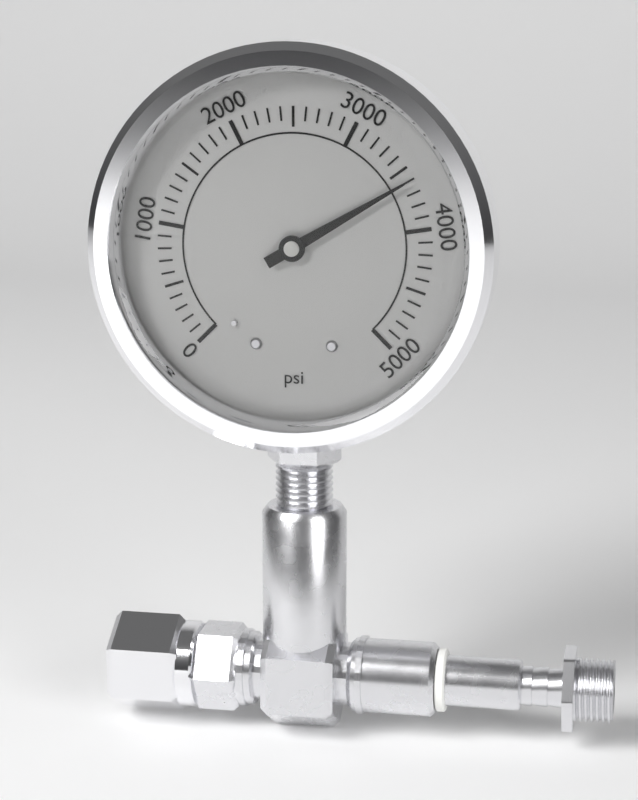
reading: 3600 psi
